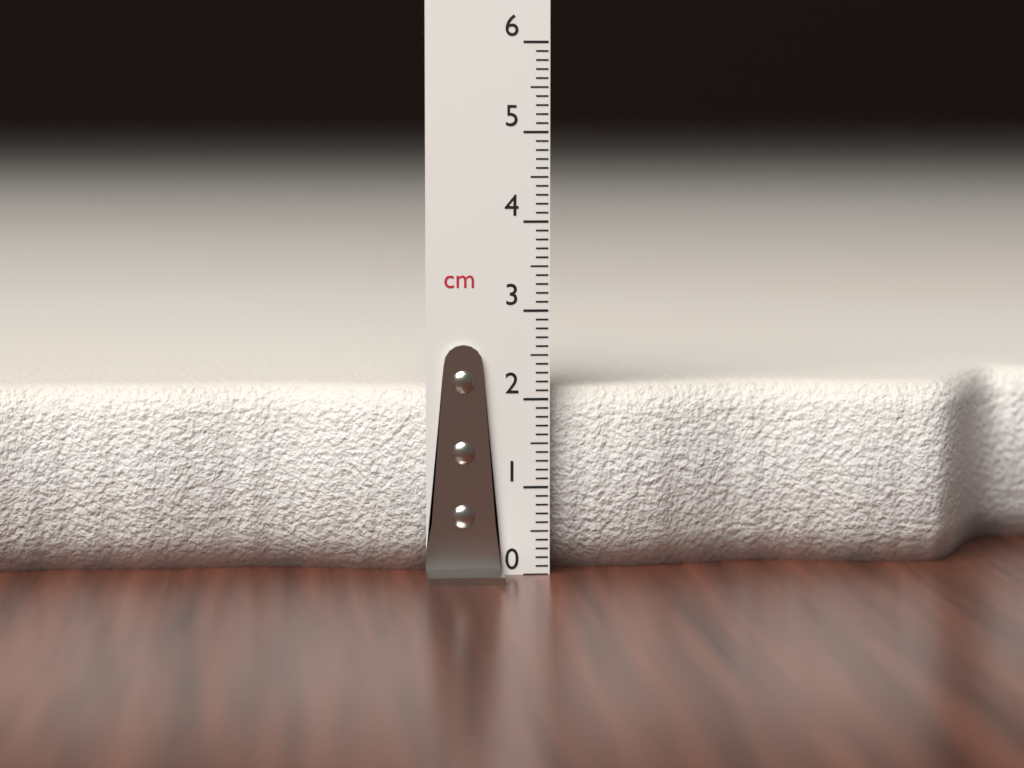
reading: 2.1 cm
